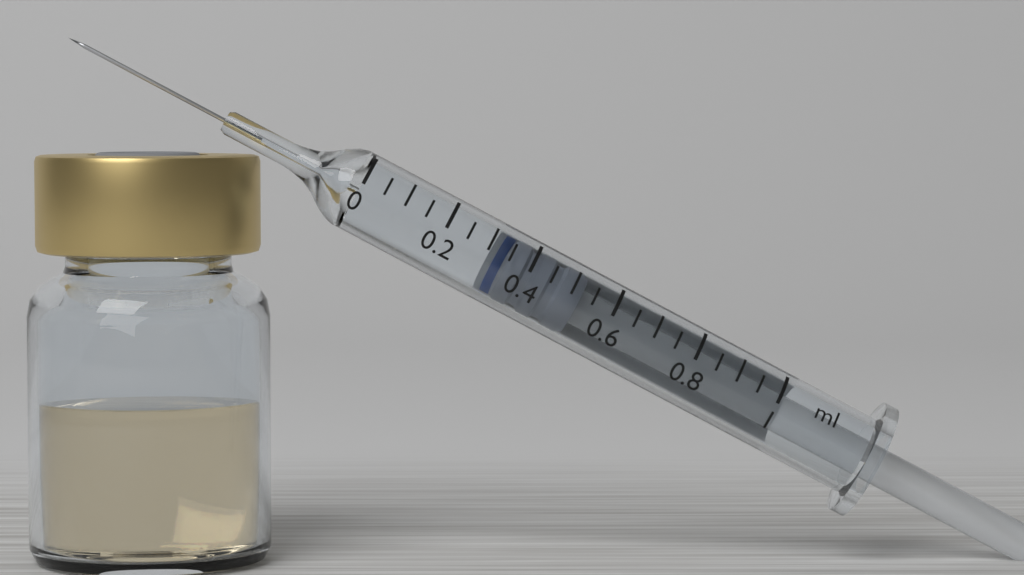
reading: 0.35 ml
